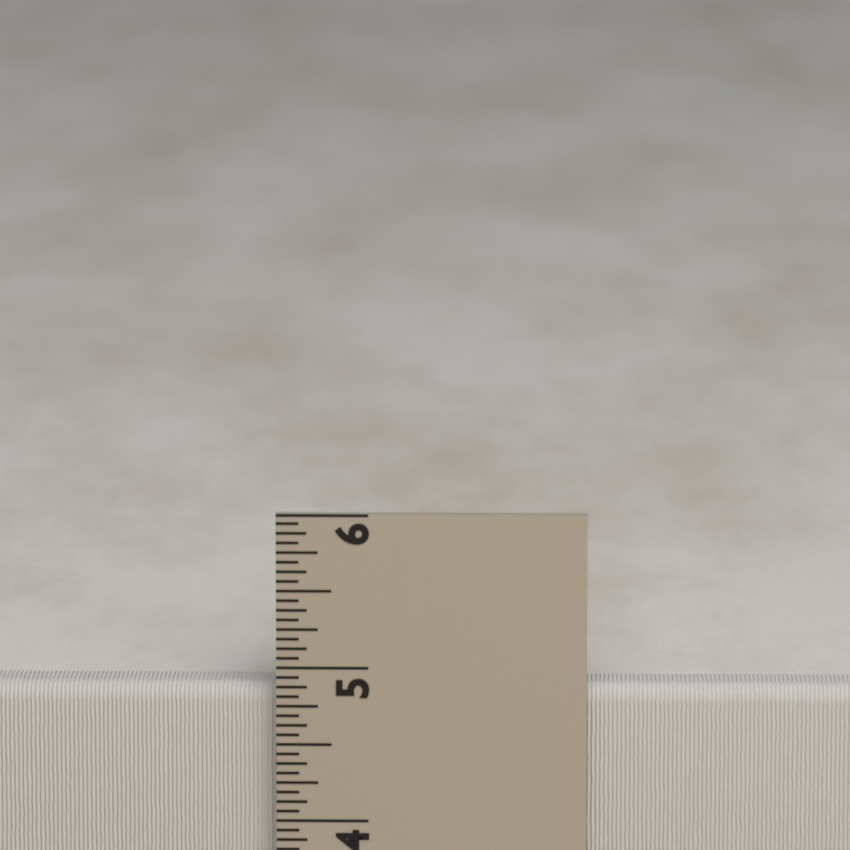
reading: 4.8750 in
